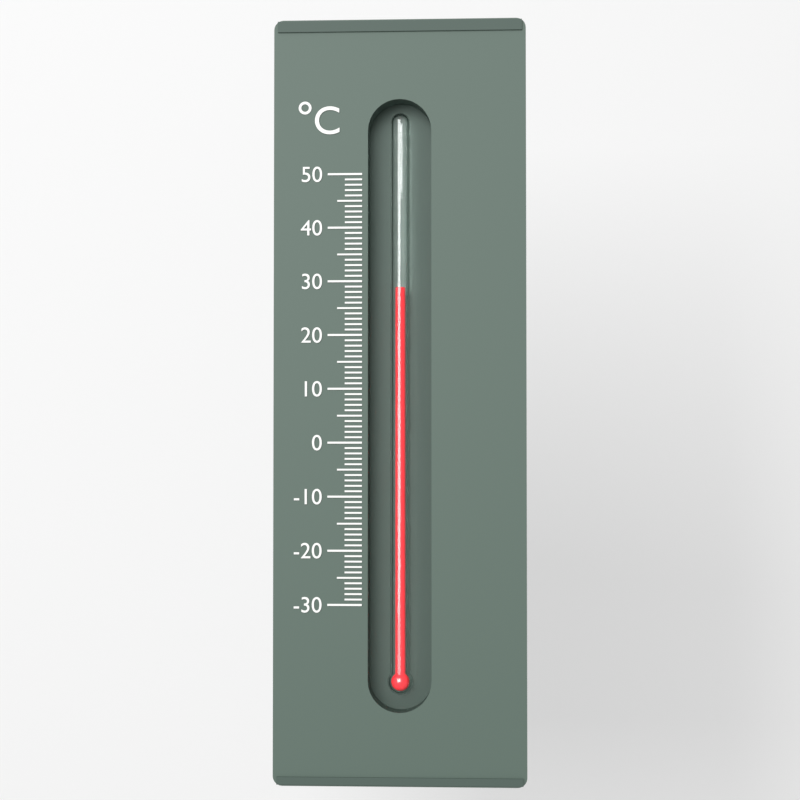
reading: 29 °C
